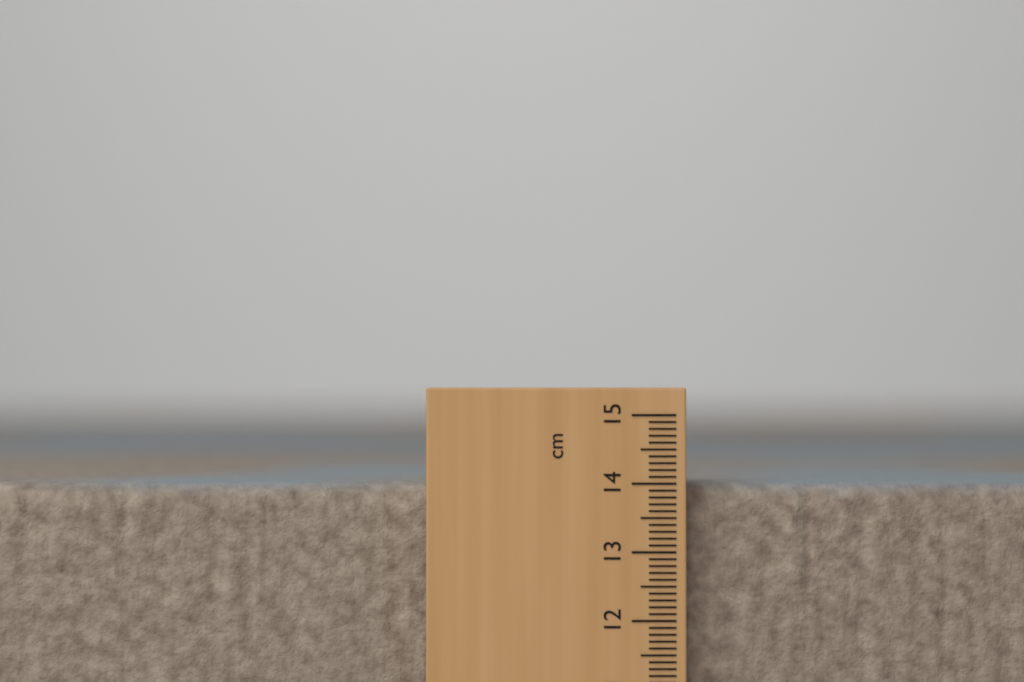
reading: 14.0 cm
